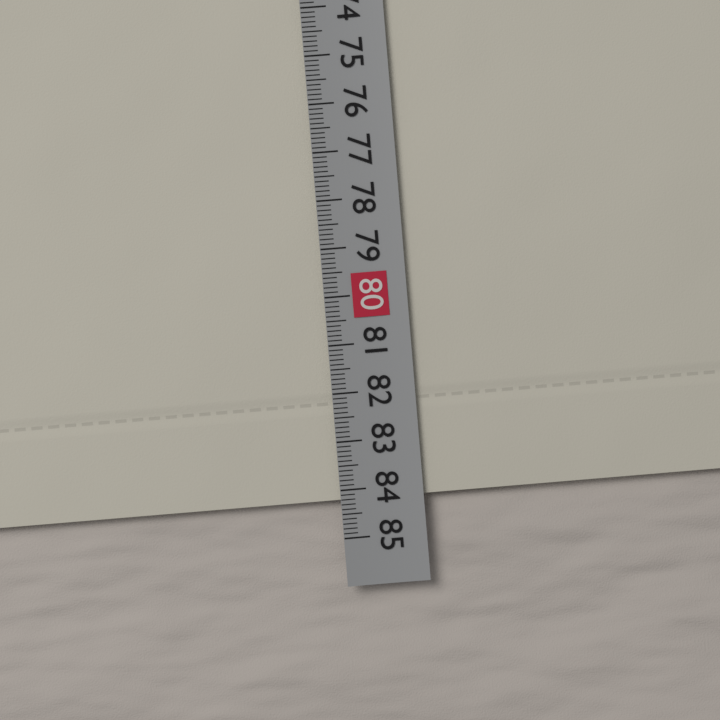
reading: 84.2 cm
